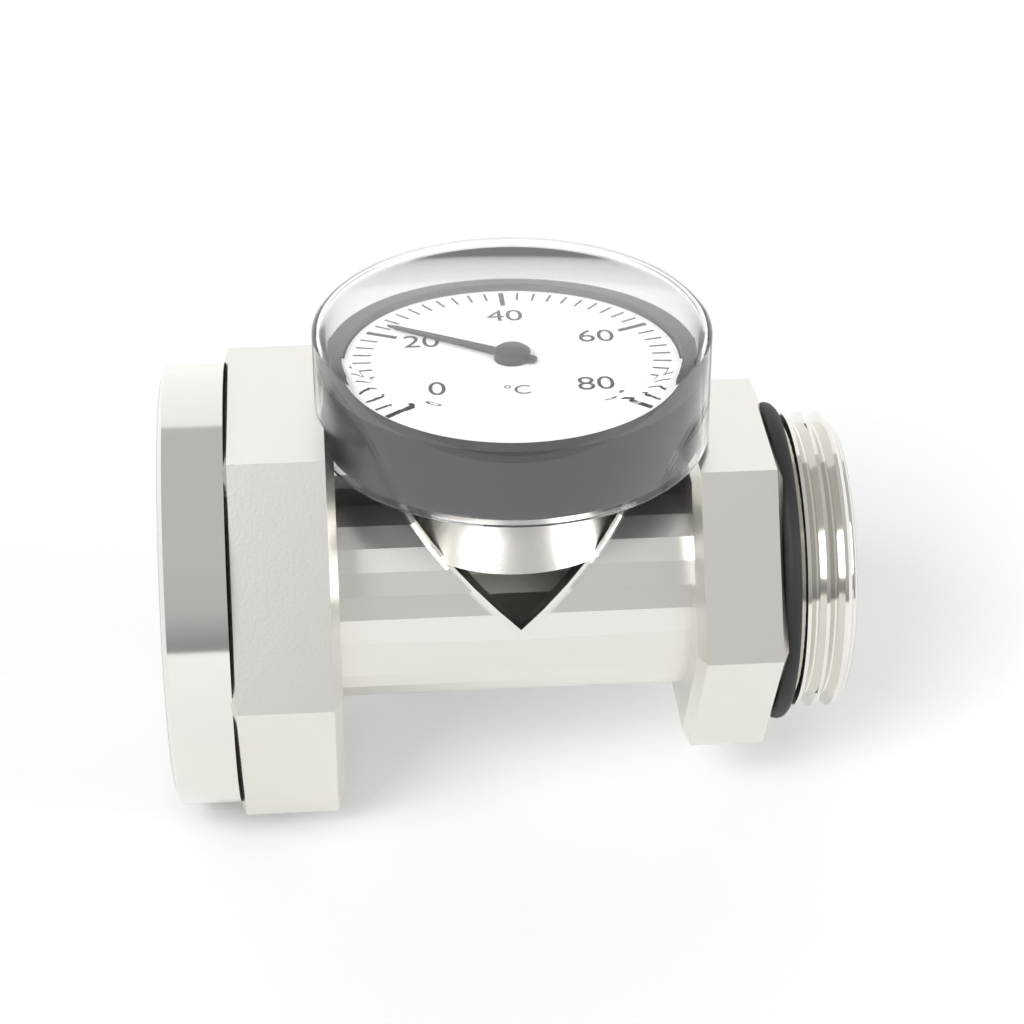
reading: 22 °C
